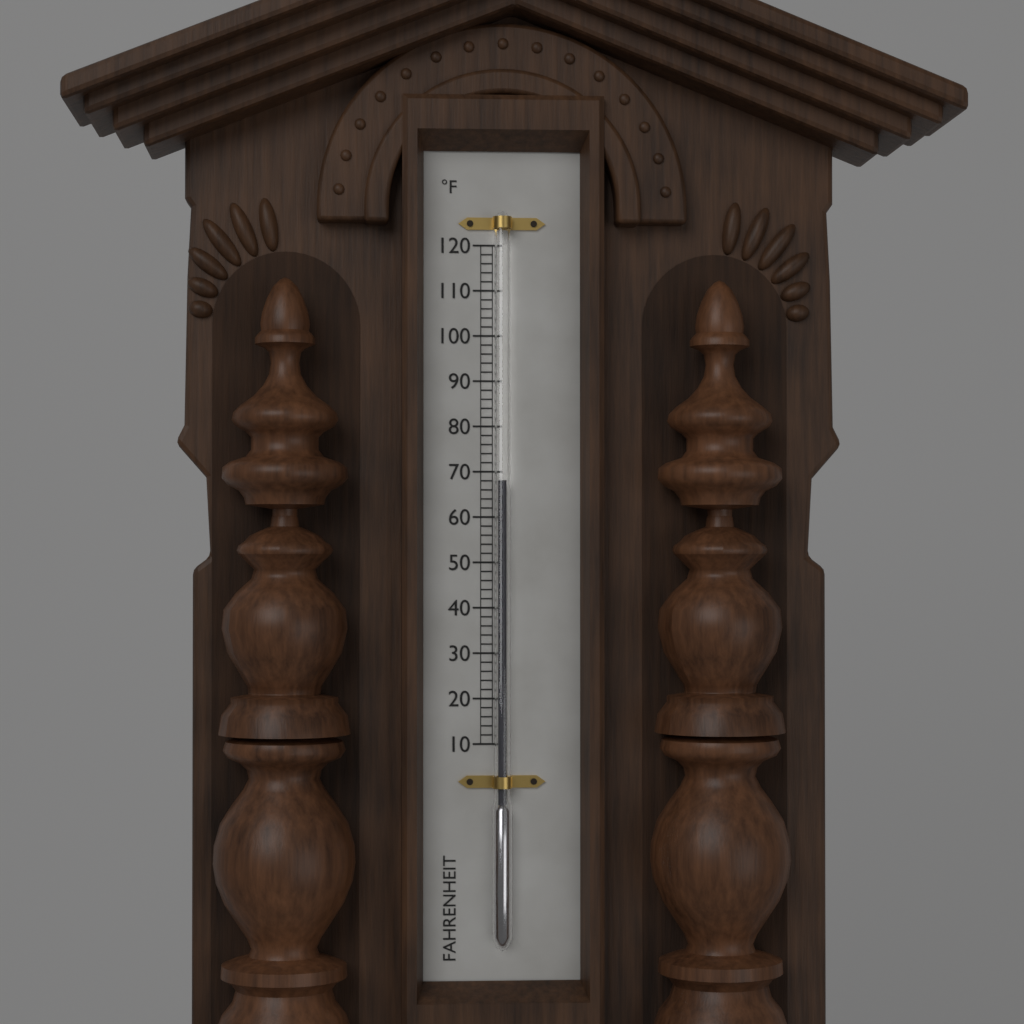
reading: 68 °F
